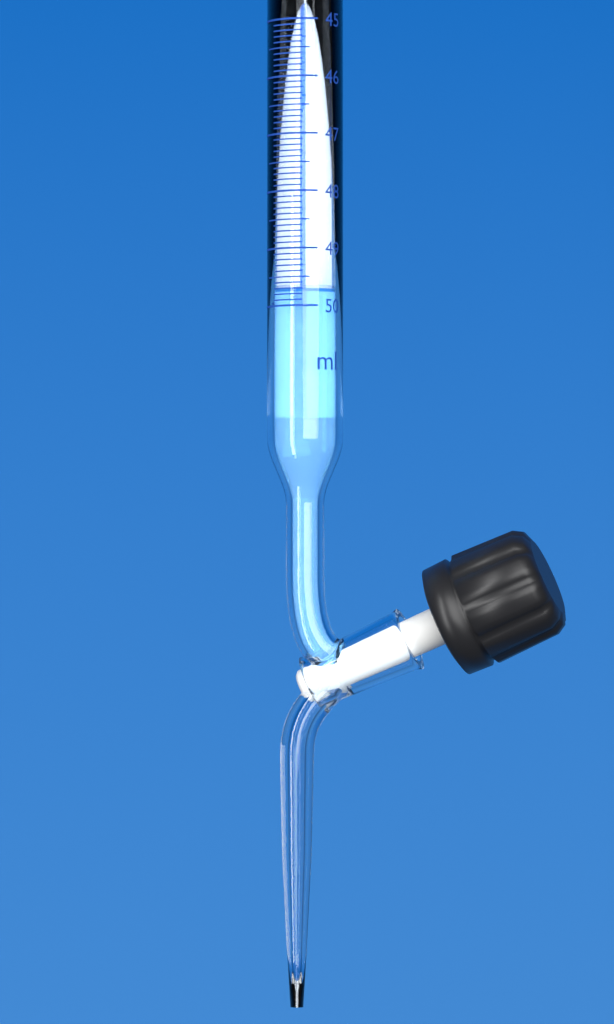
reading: 49.7 ml
